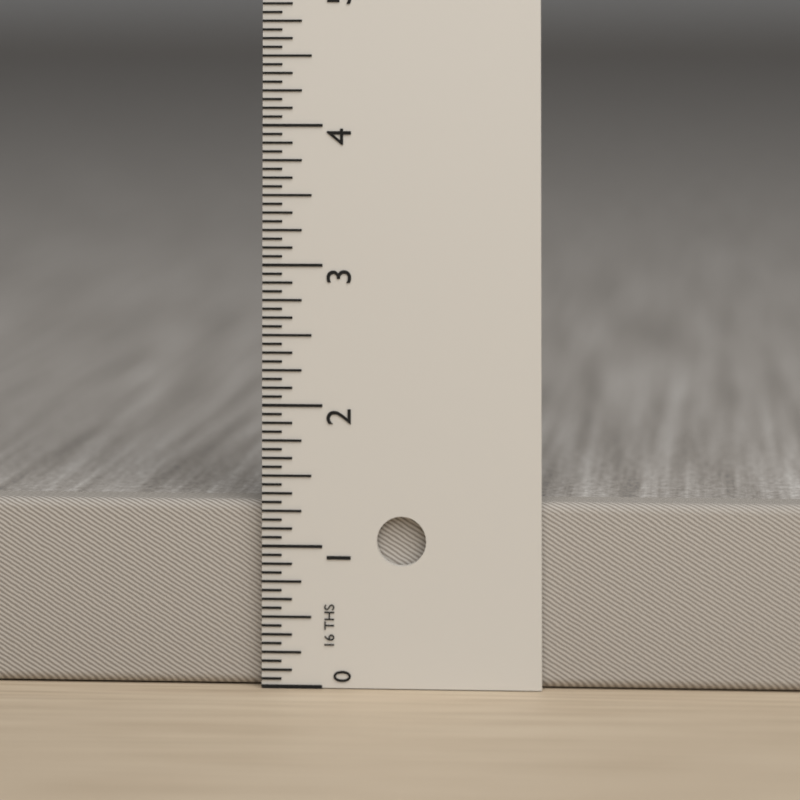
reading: 1.3125 in
